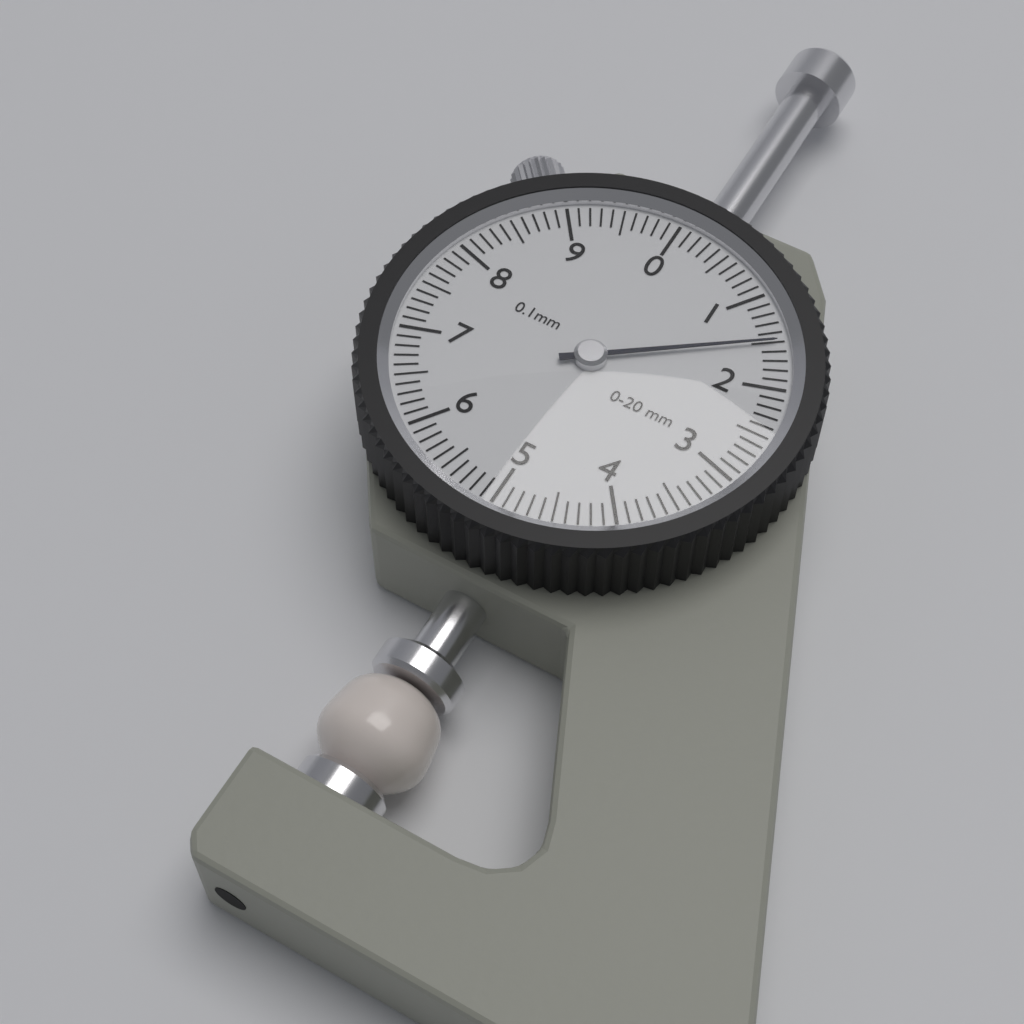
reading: 1.5 mm
